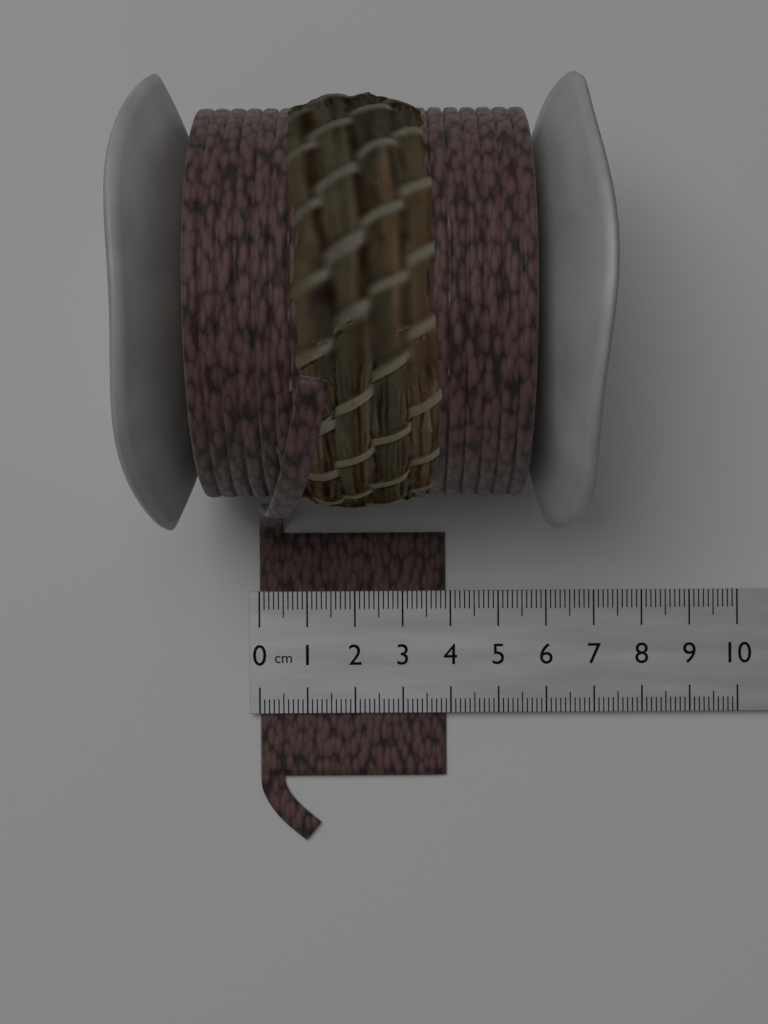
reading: 3.9 cm
